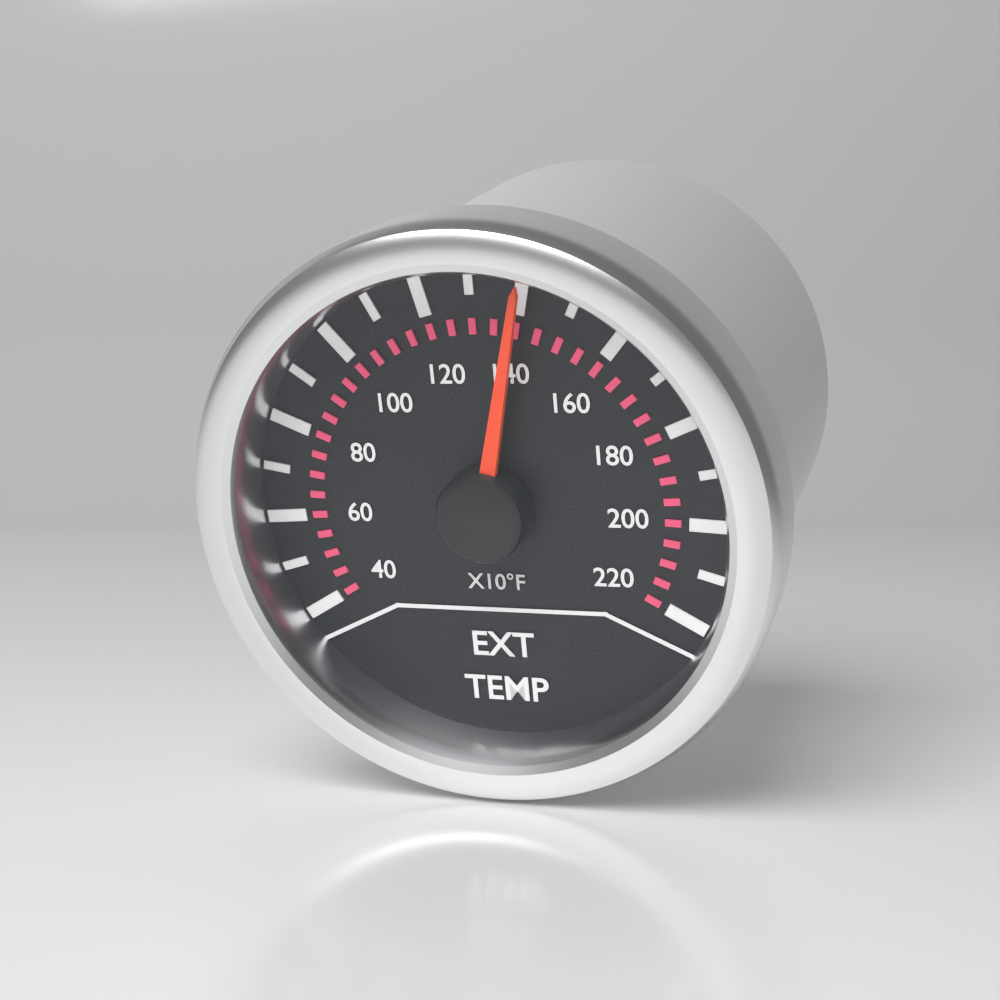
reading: 1400 °F
